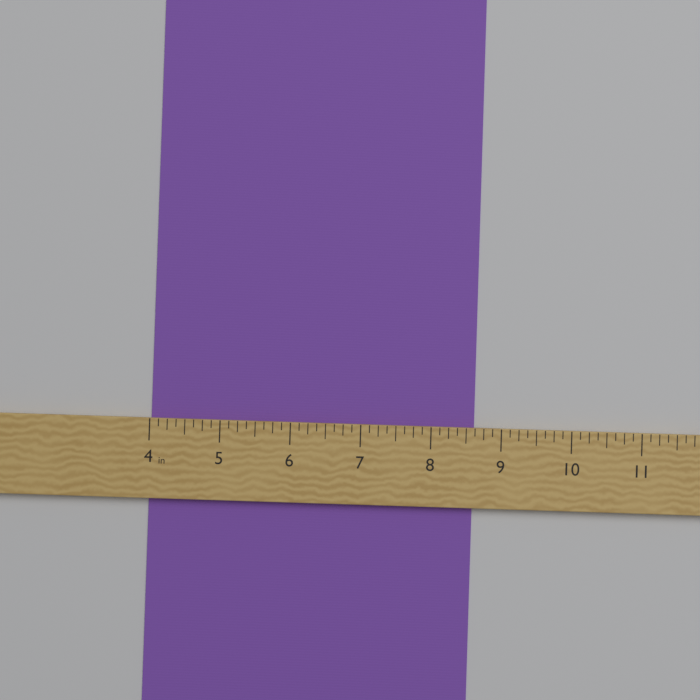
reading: 8.625 in
